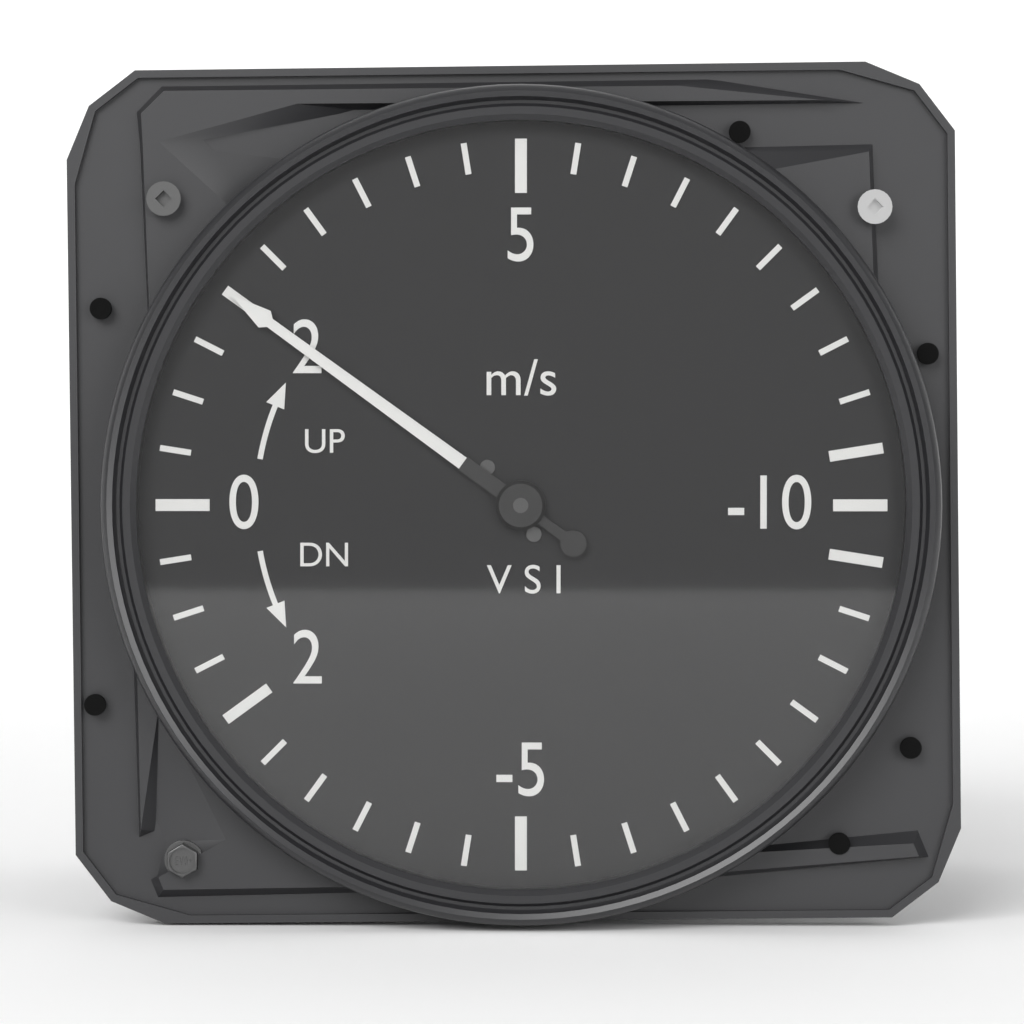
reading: 2.0 m/s
